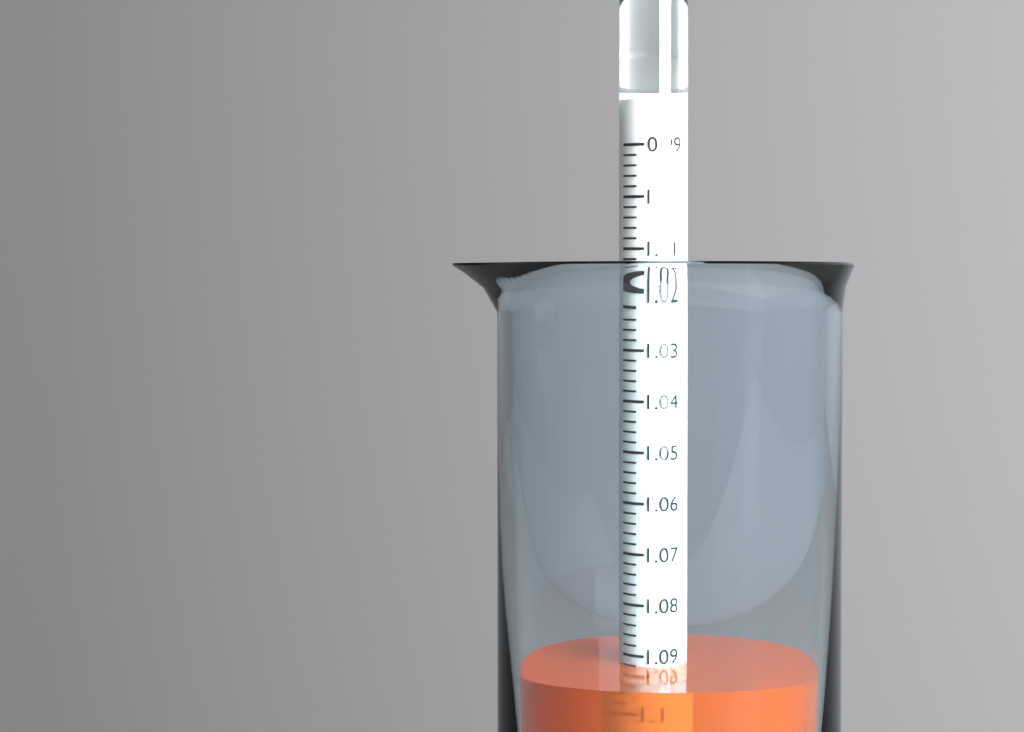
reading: 1.092 (no unit)
